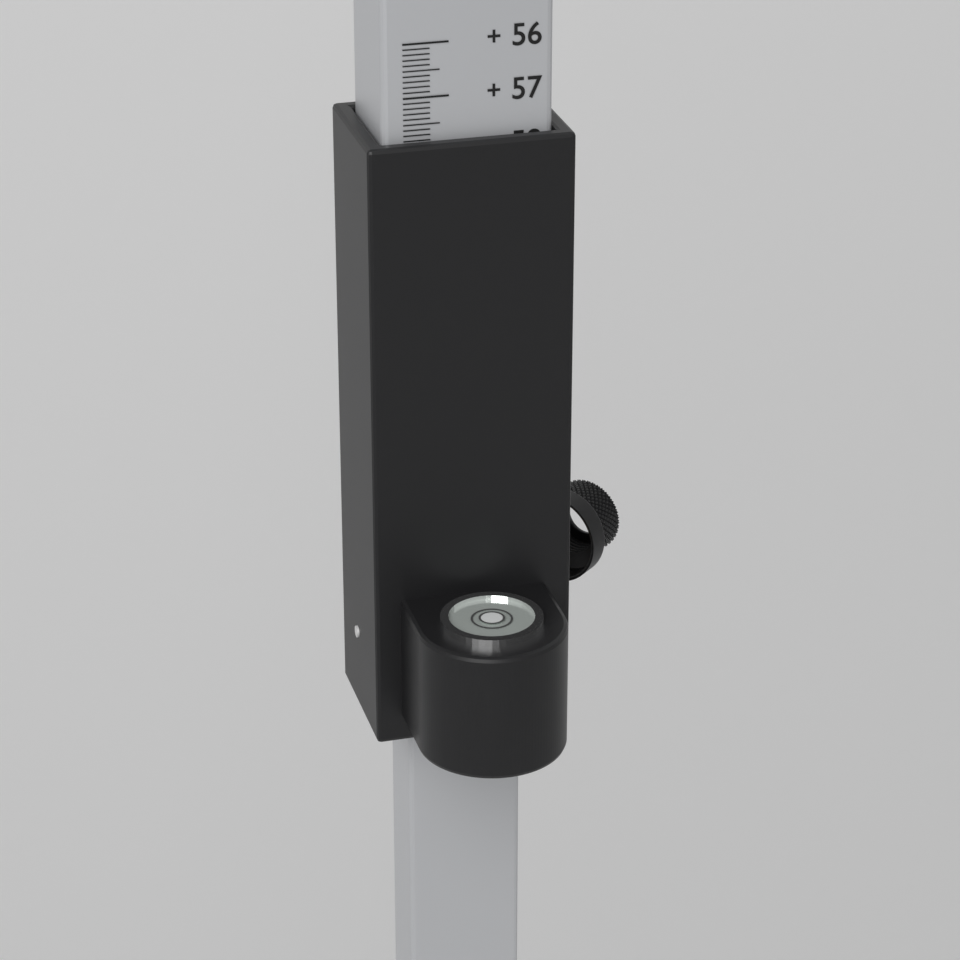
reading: 57.8 (no unit)
